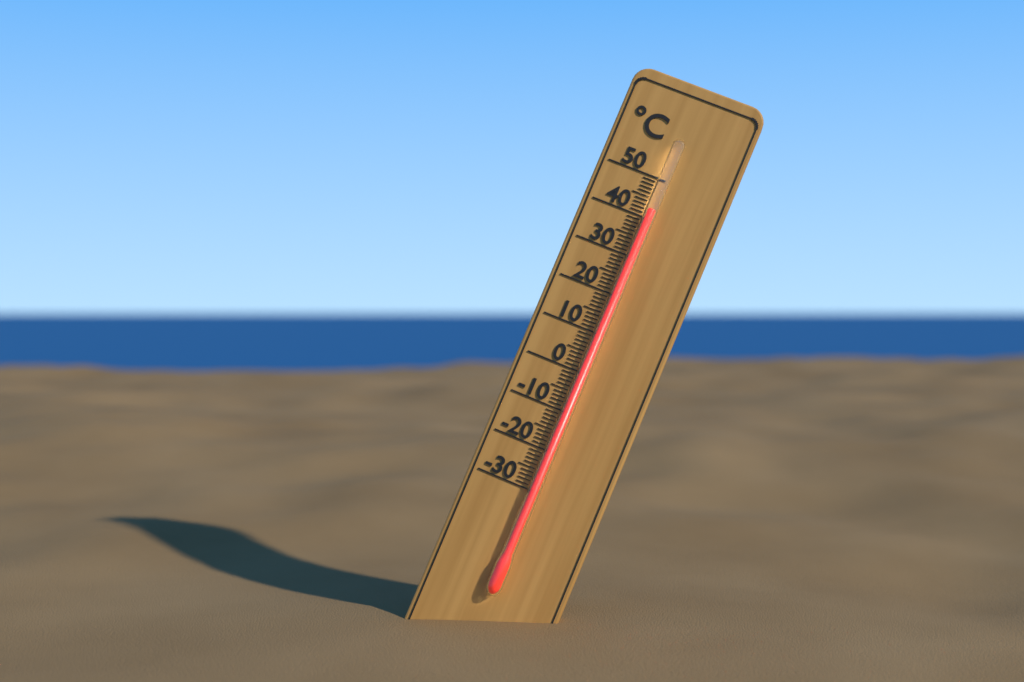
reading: 42 °C
